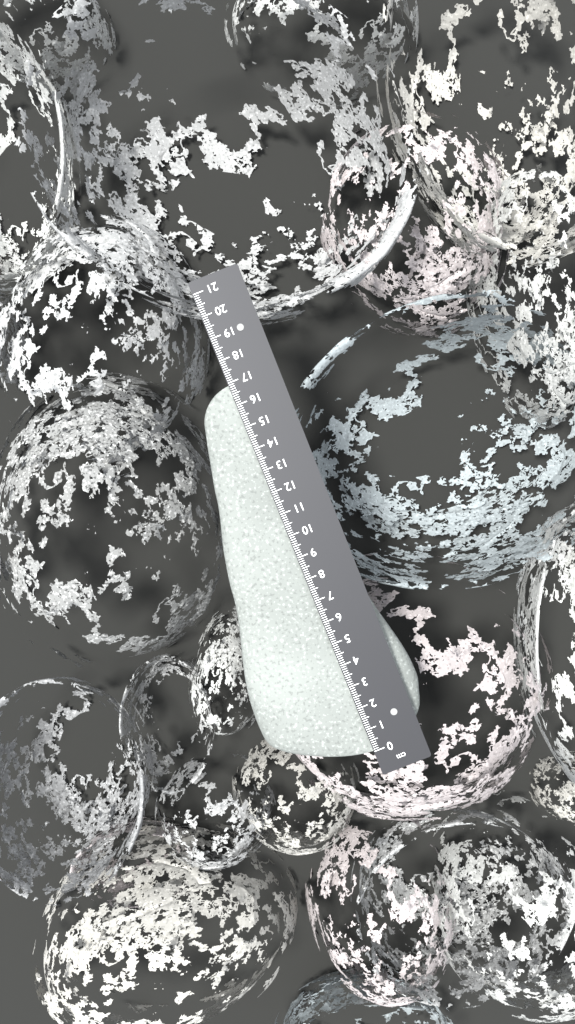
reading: 16.9 cm
